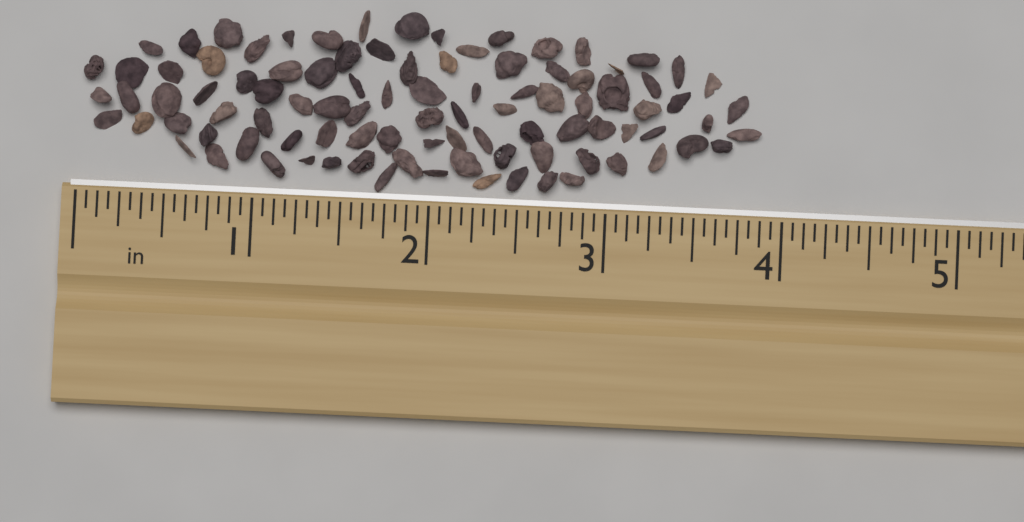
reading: 3.8750 in
